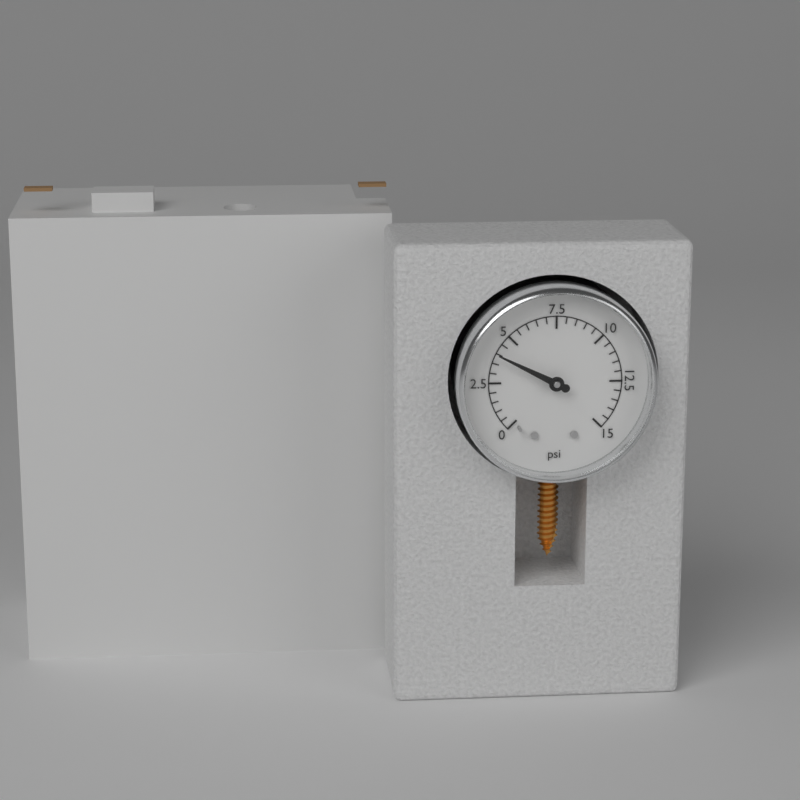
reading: 4.0 psi
